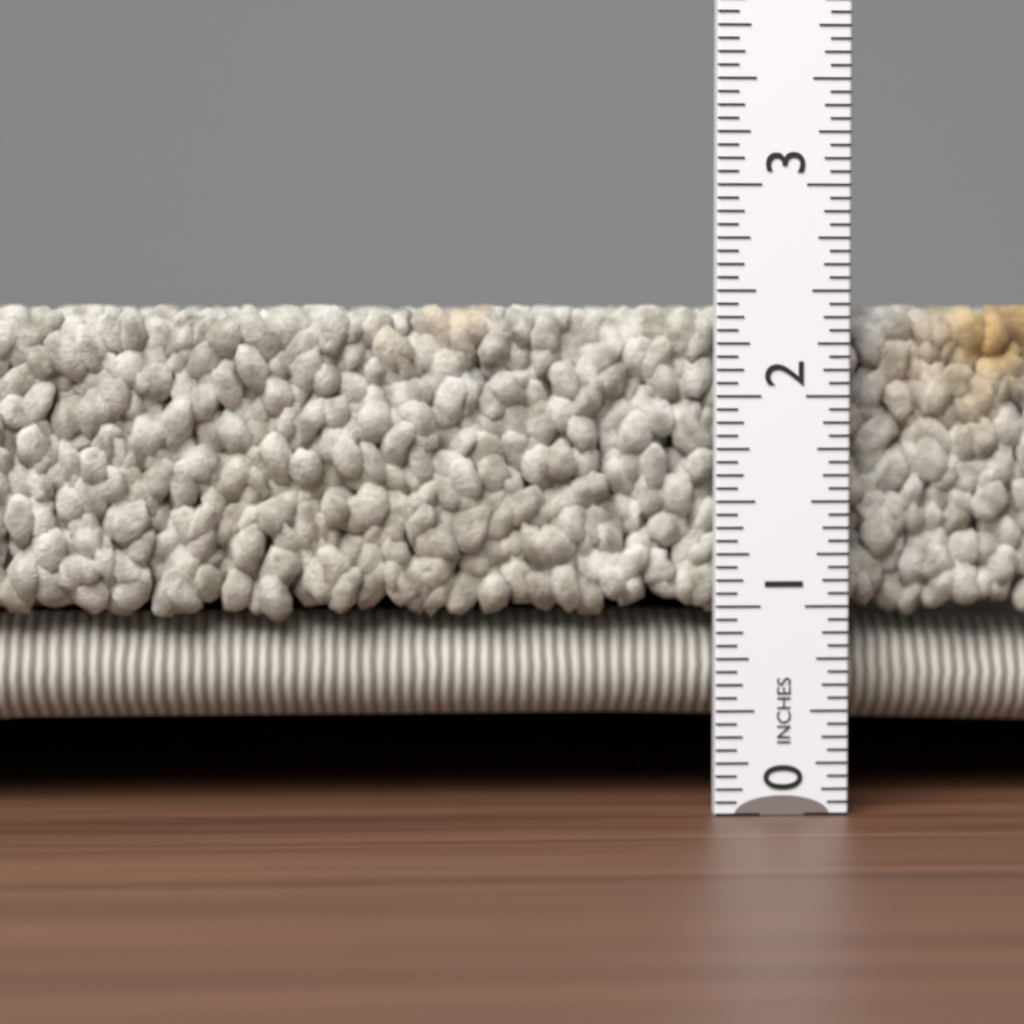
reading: 2.4375 in
